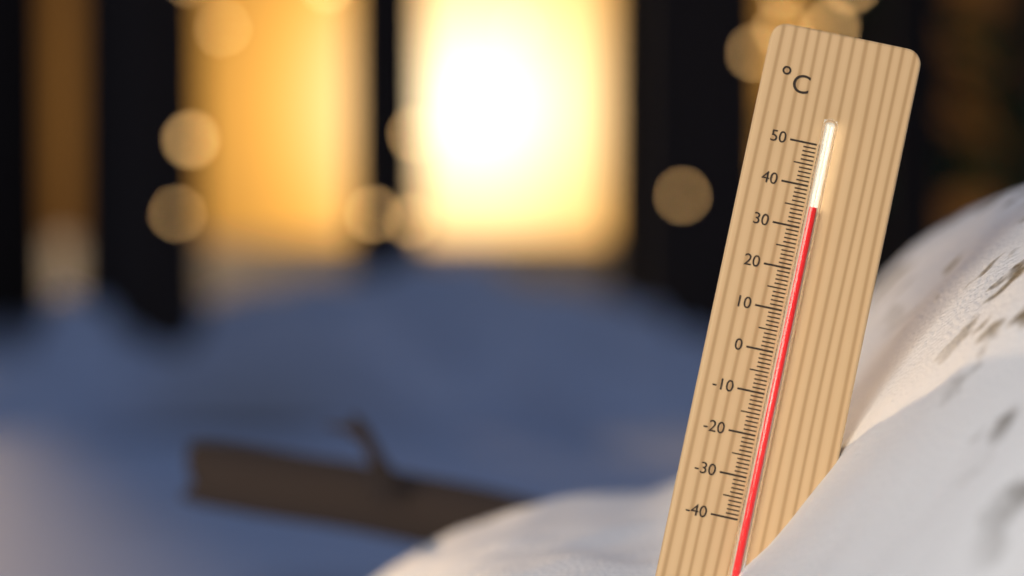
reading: 35 °C
